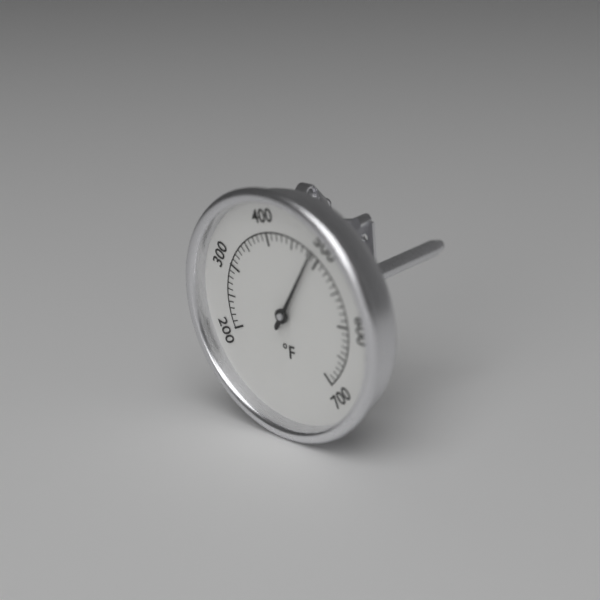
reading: 490 °F
